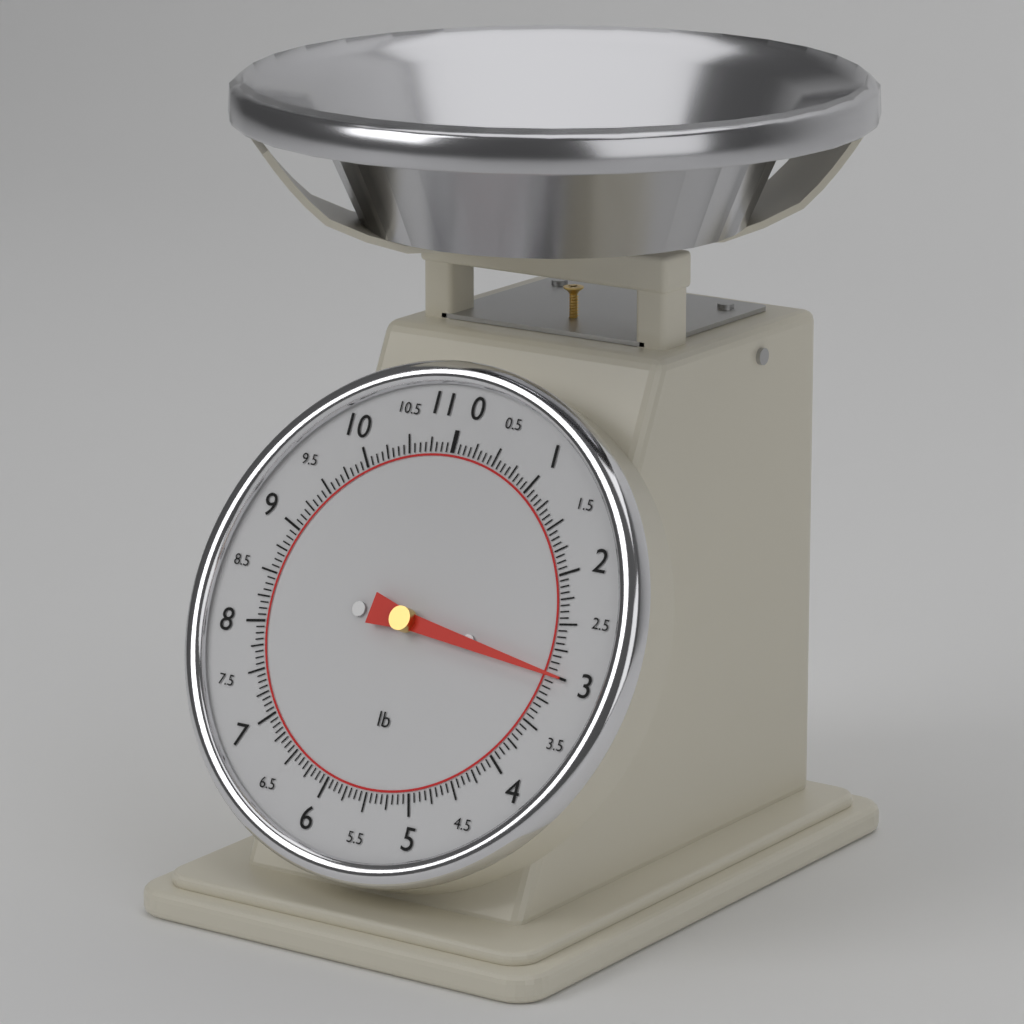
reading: 3.0000 lb
